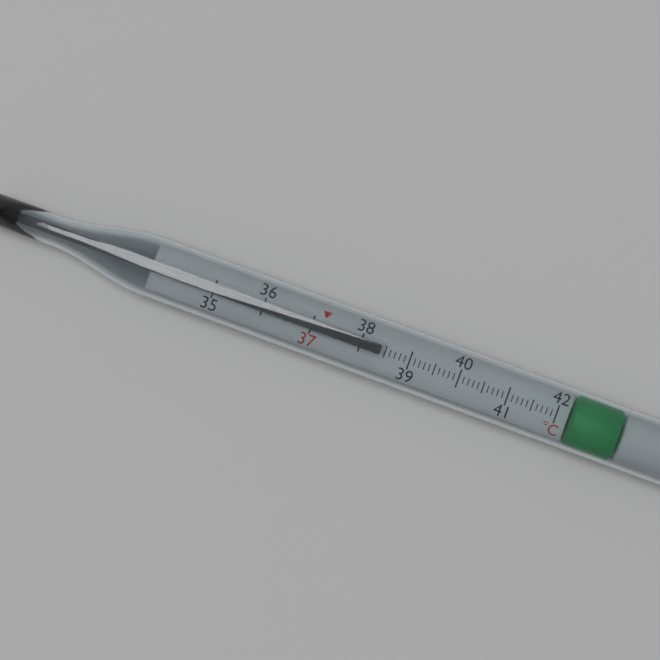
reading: 38.4 °C
